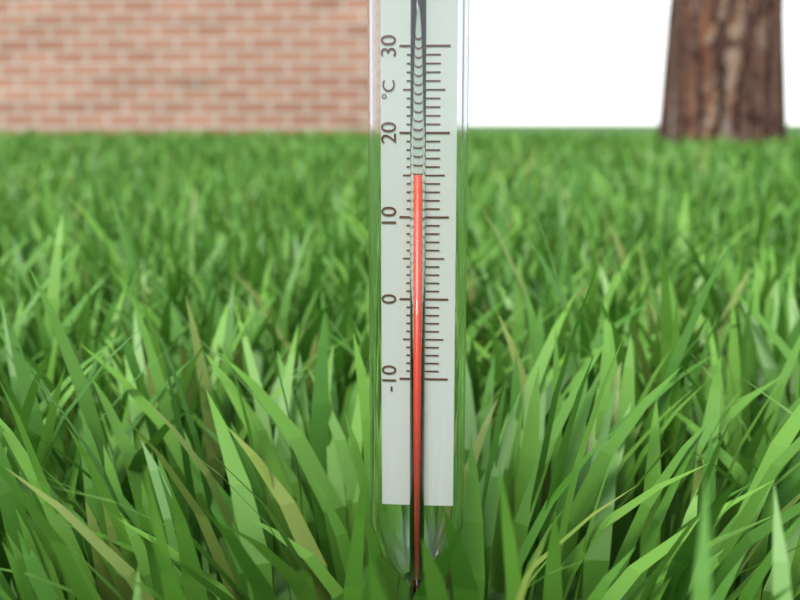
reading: 15 °C
